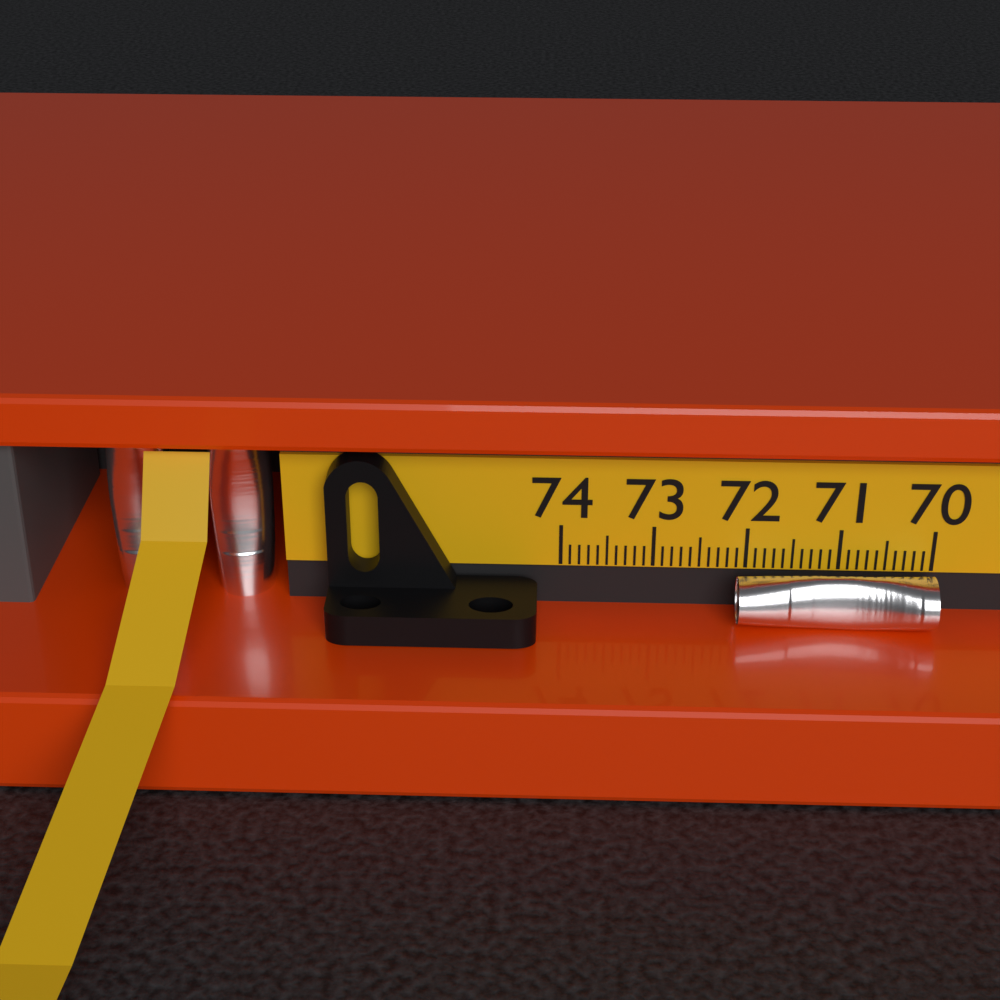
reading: 72.1 (no unit)
